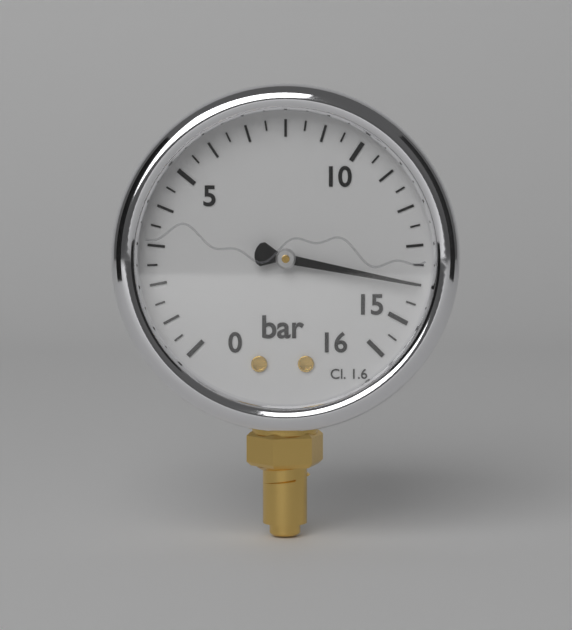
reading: 14.0 bar
